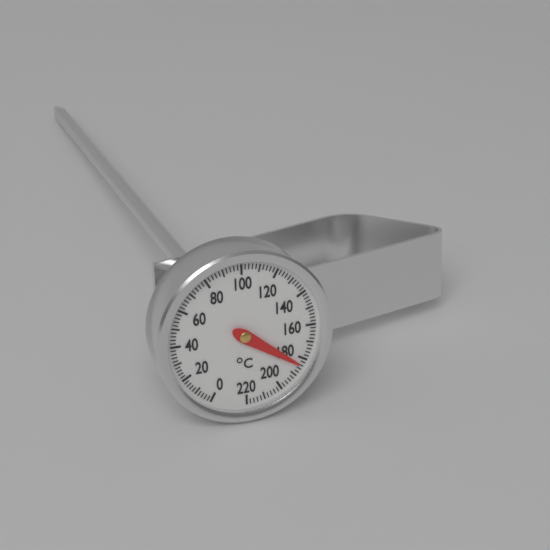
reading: 184 °C
